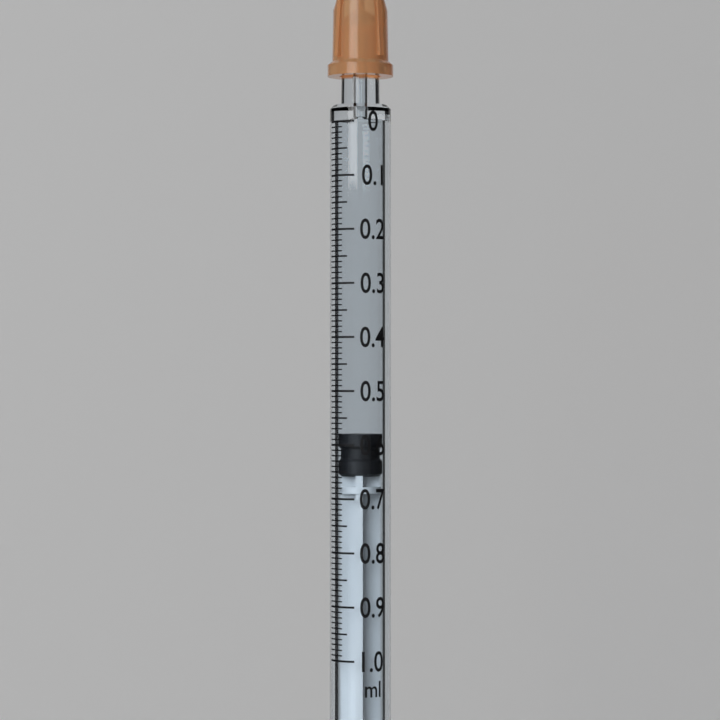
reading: 0.58 ml
